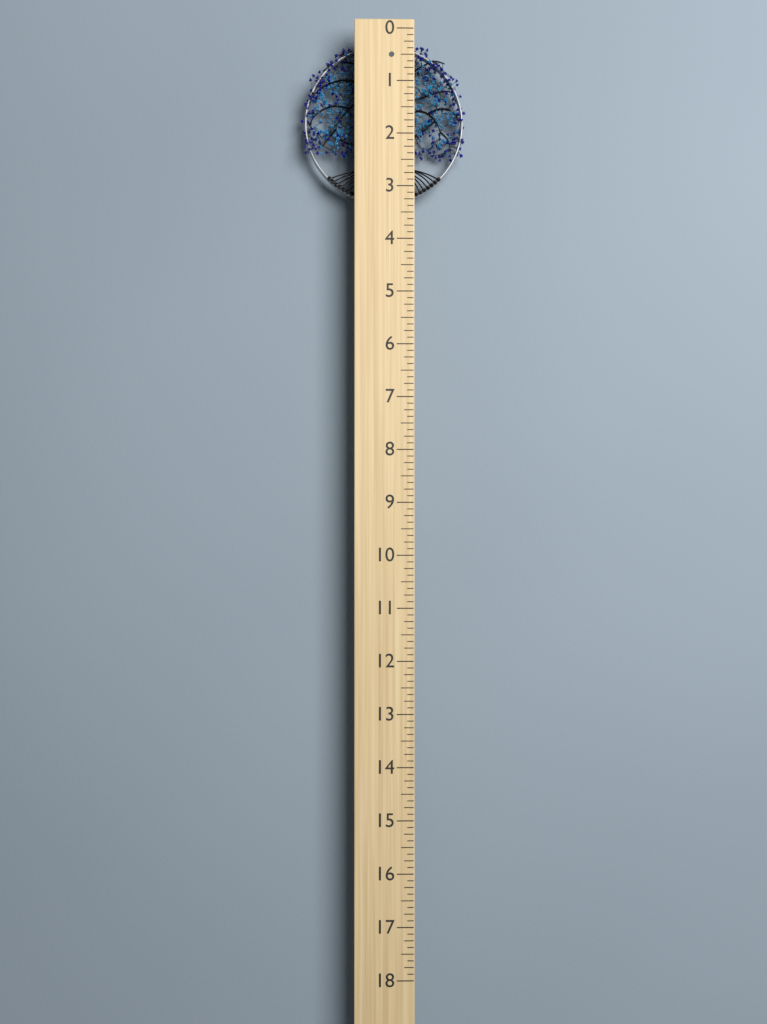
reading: 3.250 (no unit)
